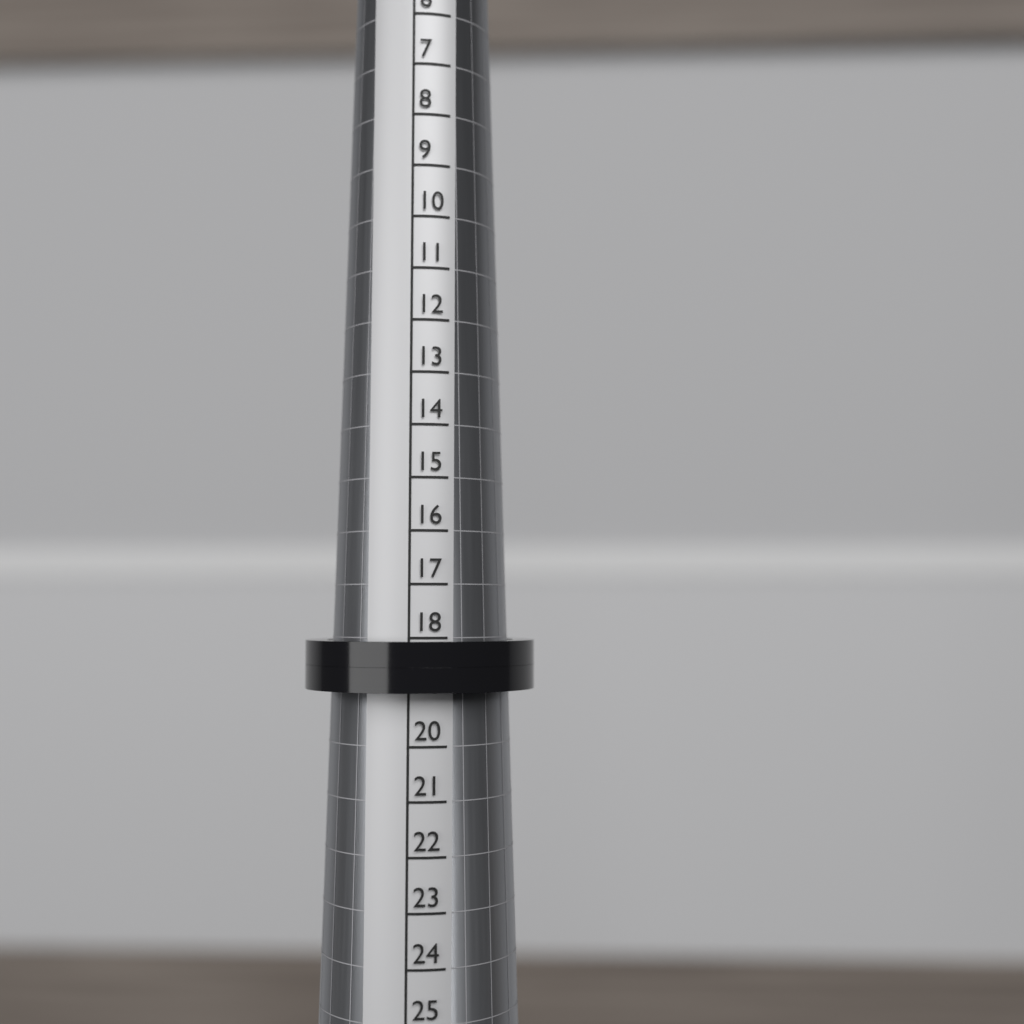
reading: 19 (no unit)
